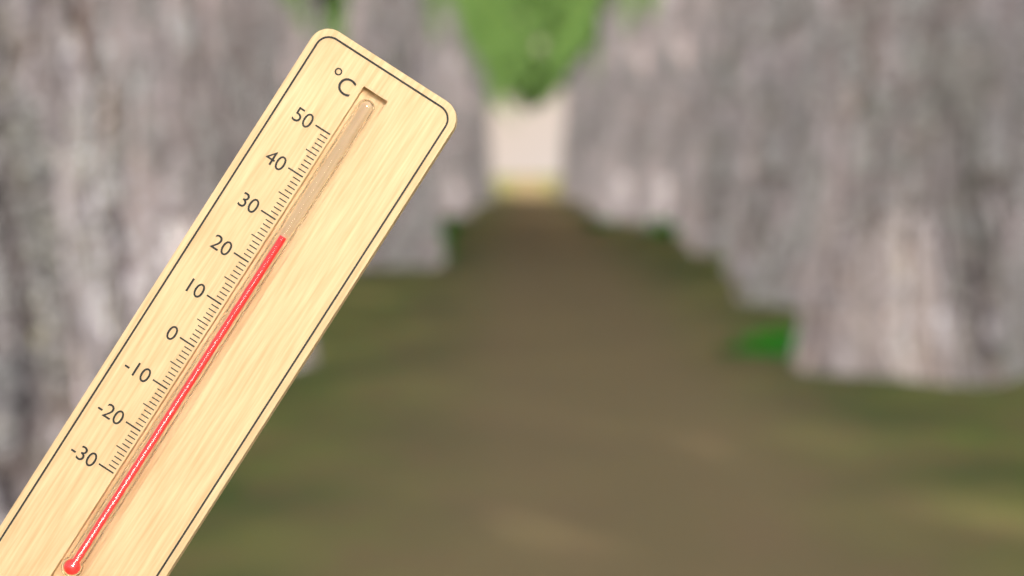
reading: 28 °C
